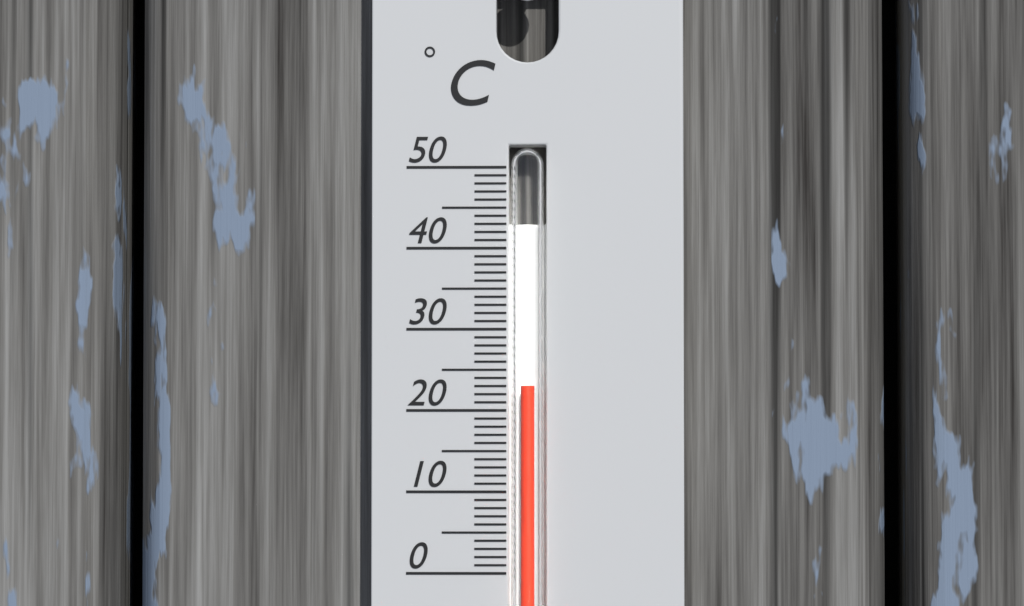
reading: 23 °C
